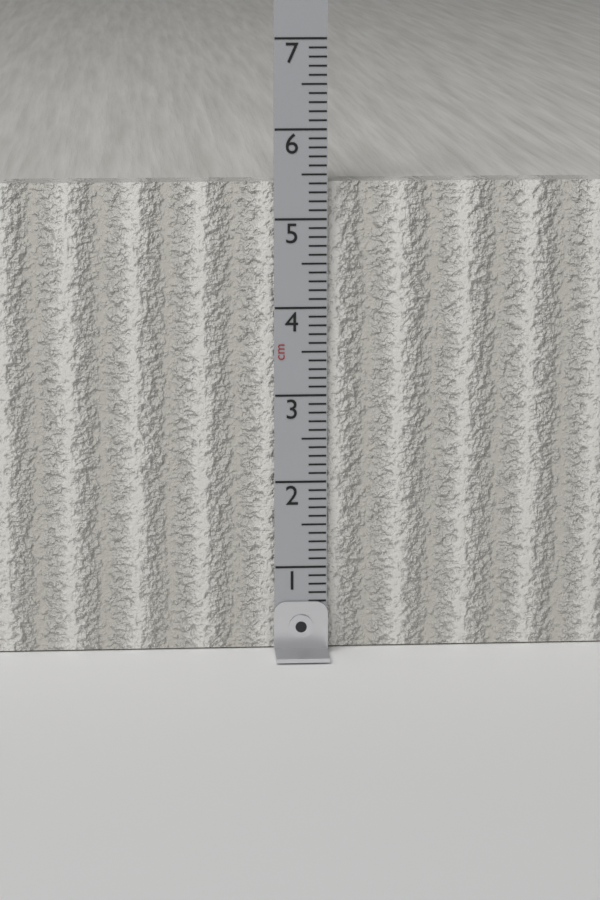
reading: 5.4 cm
